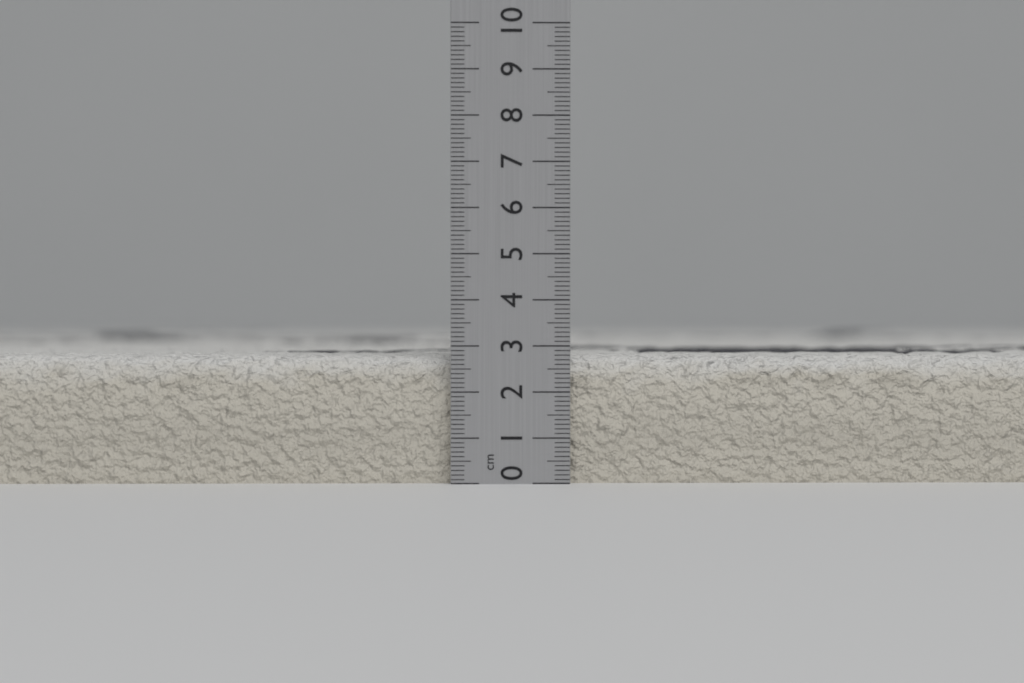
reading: 2.8 cm
